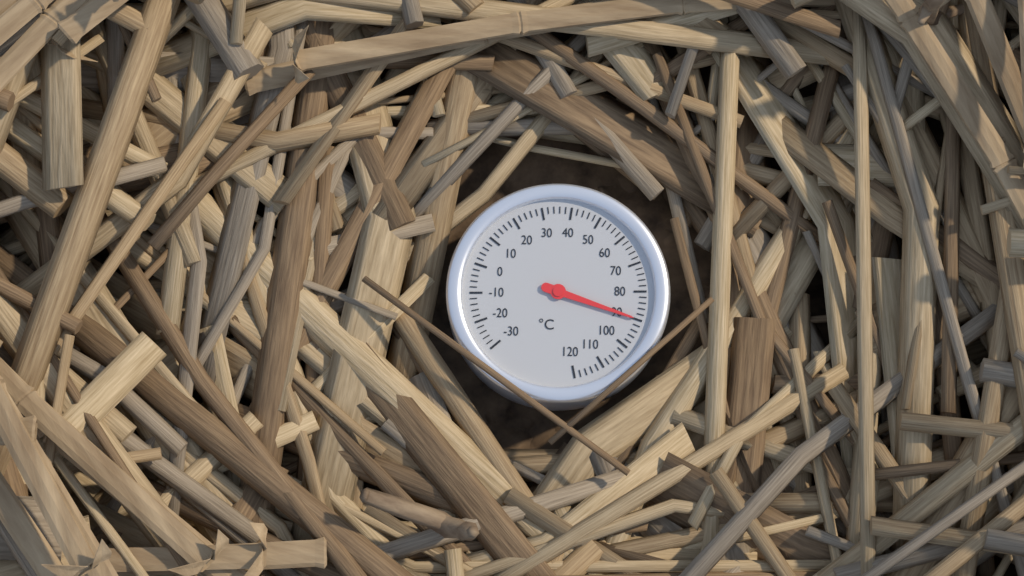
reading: 90 °C
